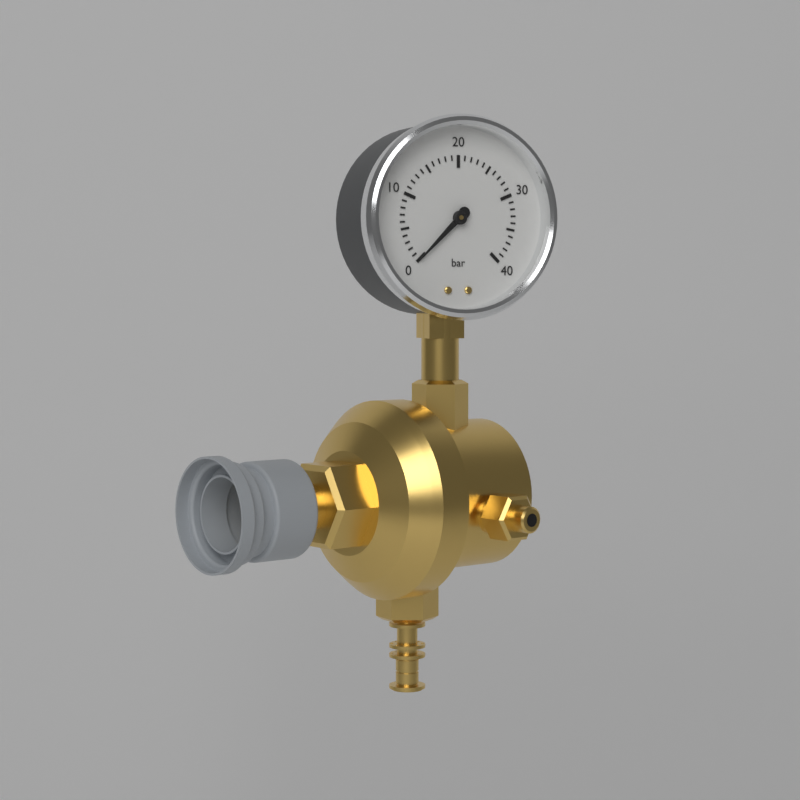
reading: 0 bar
